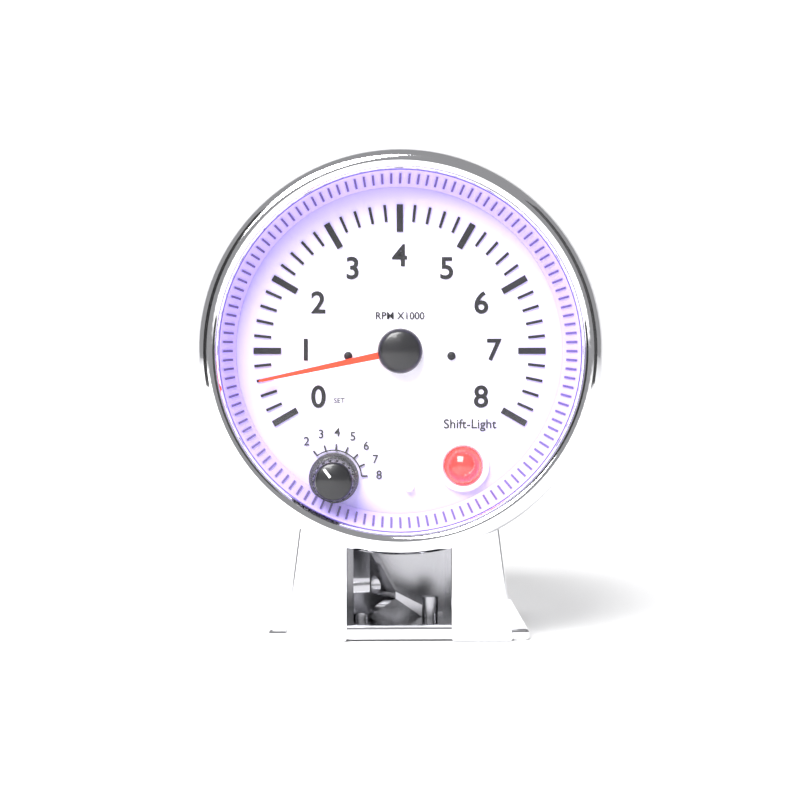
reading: 0.6 RPM x1000
